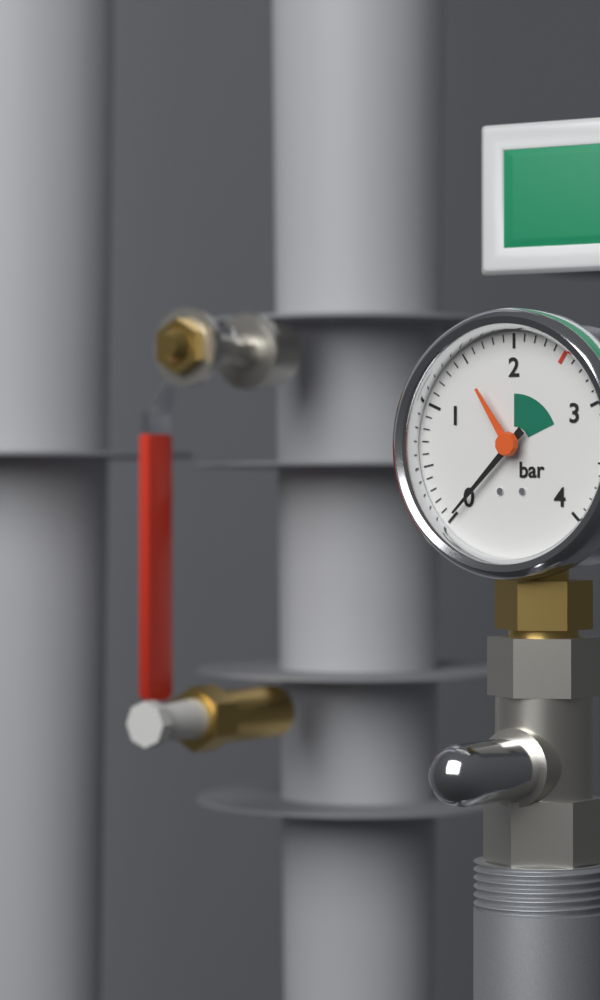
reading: 0.0 bar
